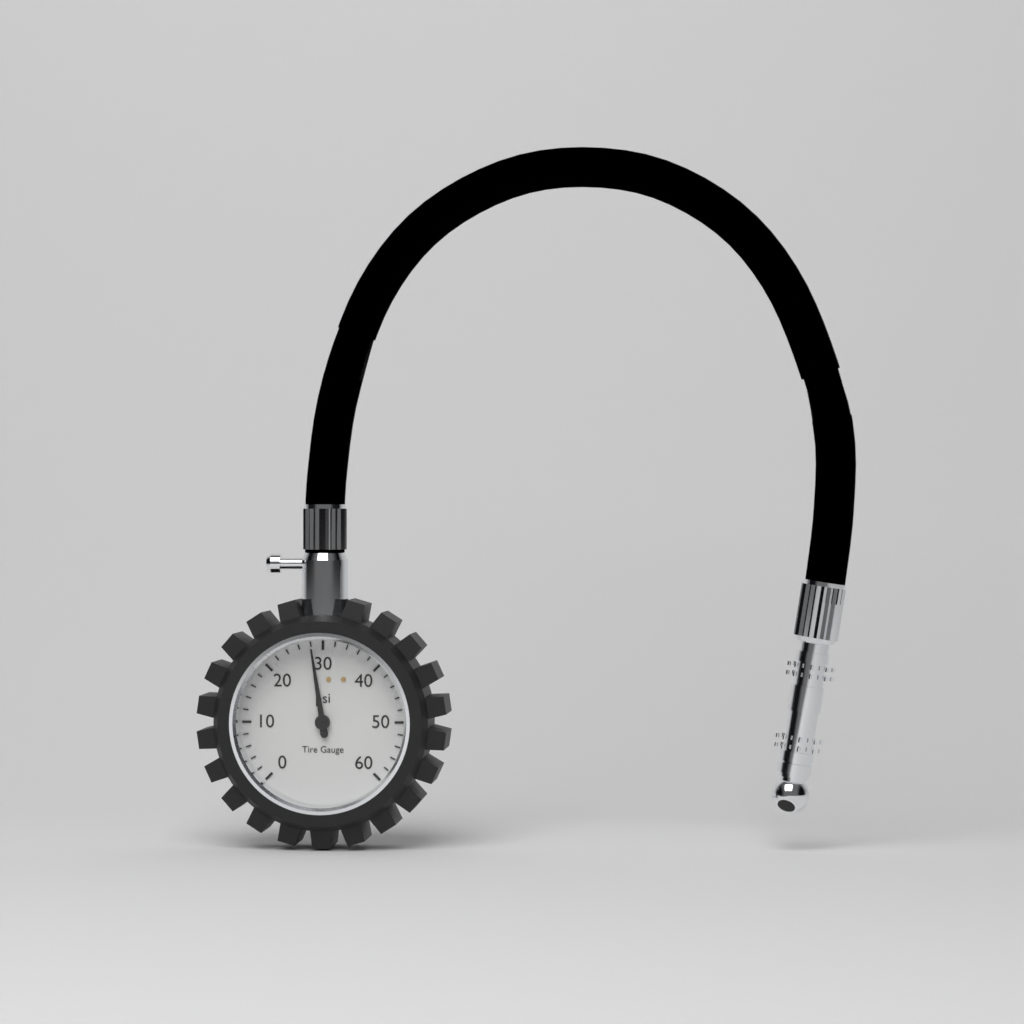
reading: 28 psi
